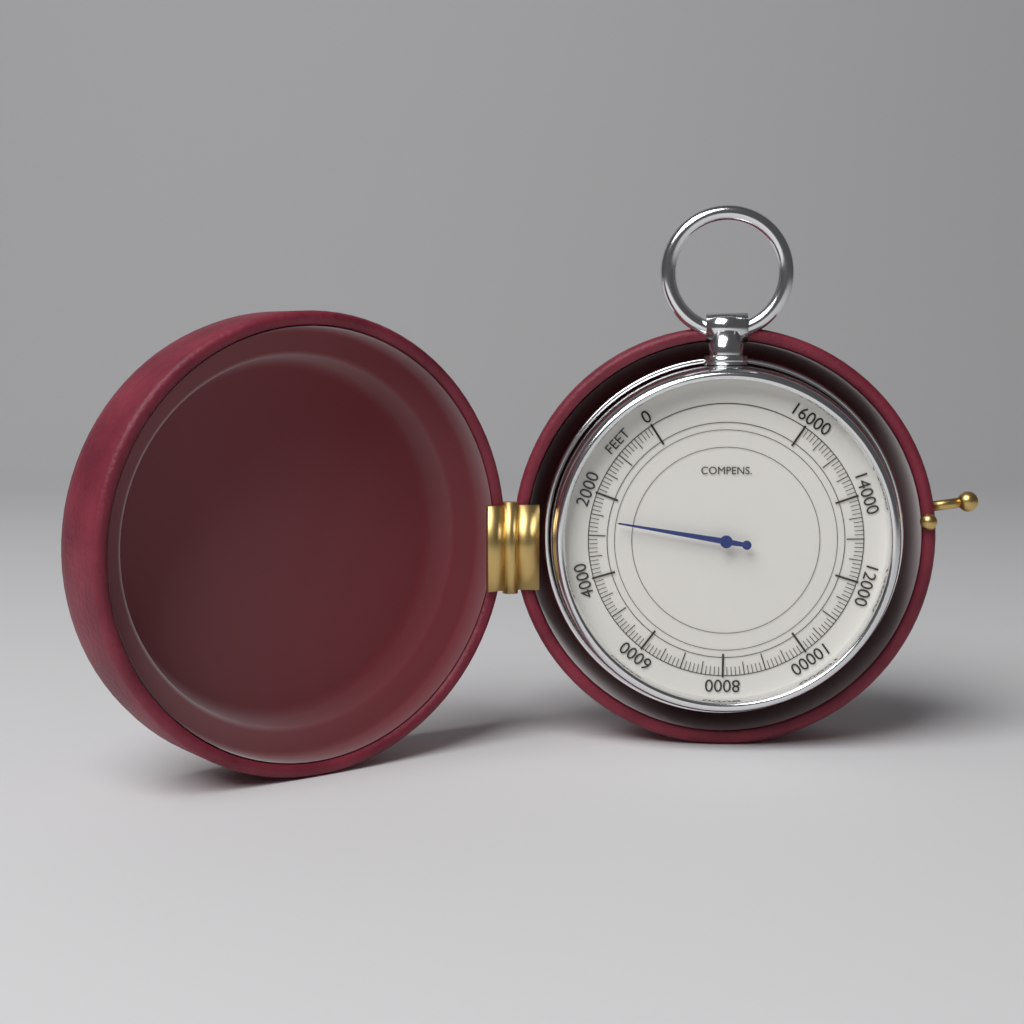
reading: 2600 feet
